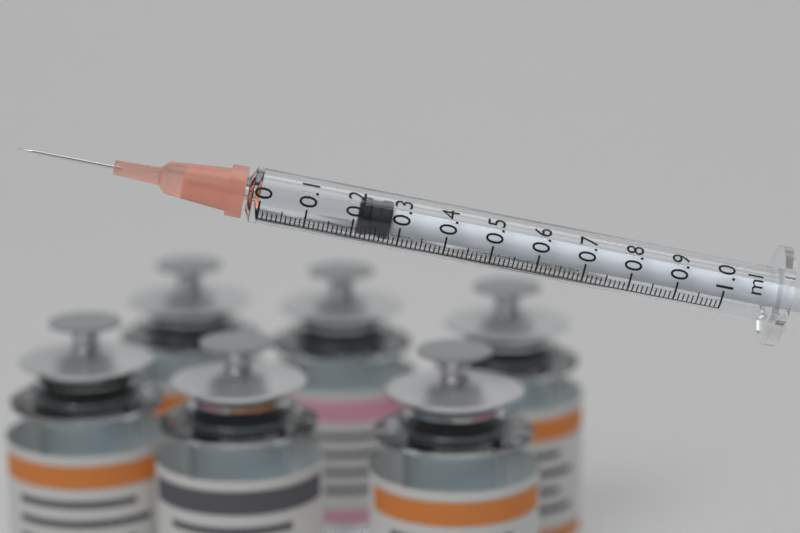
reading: 0.21 ml
